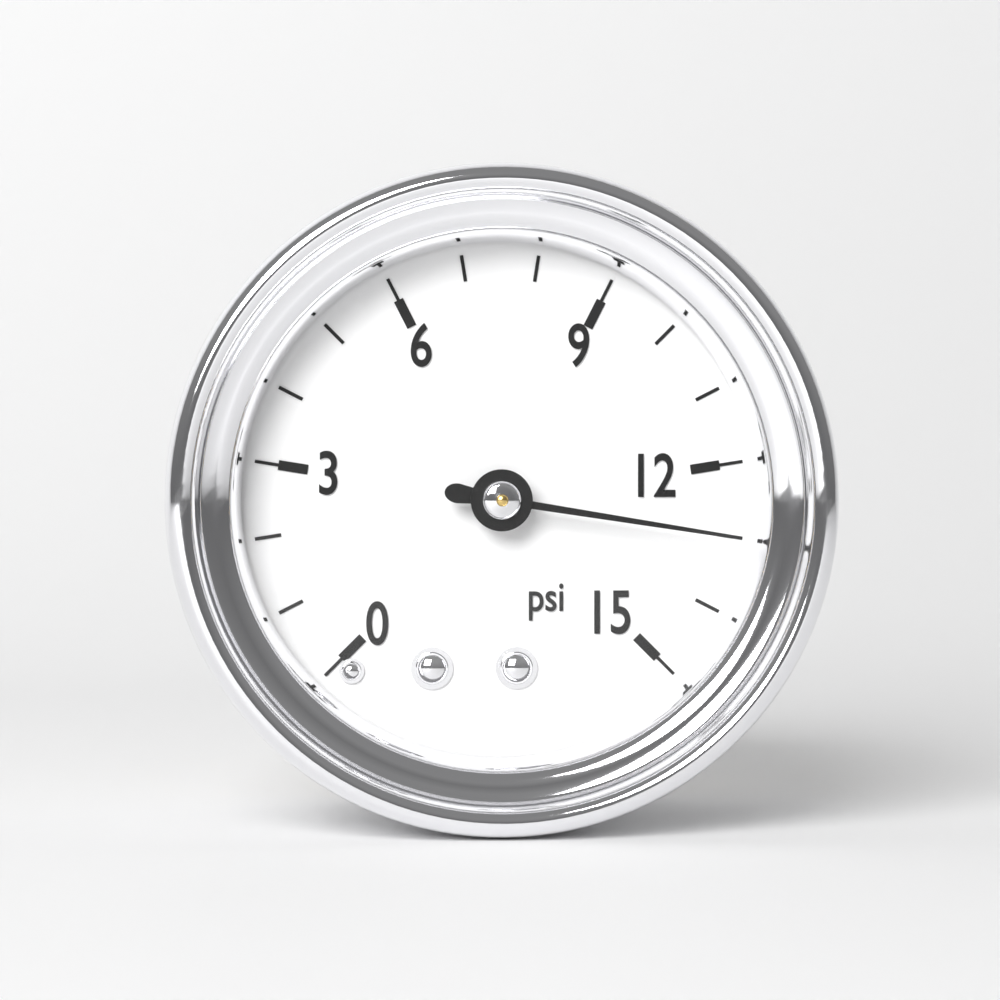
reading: 13 psi
